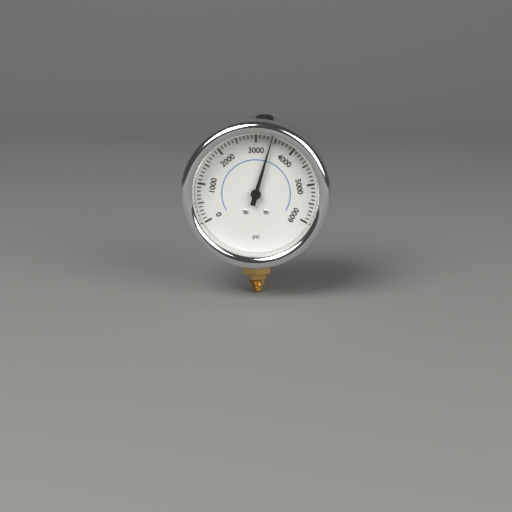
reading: 3400 psi
